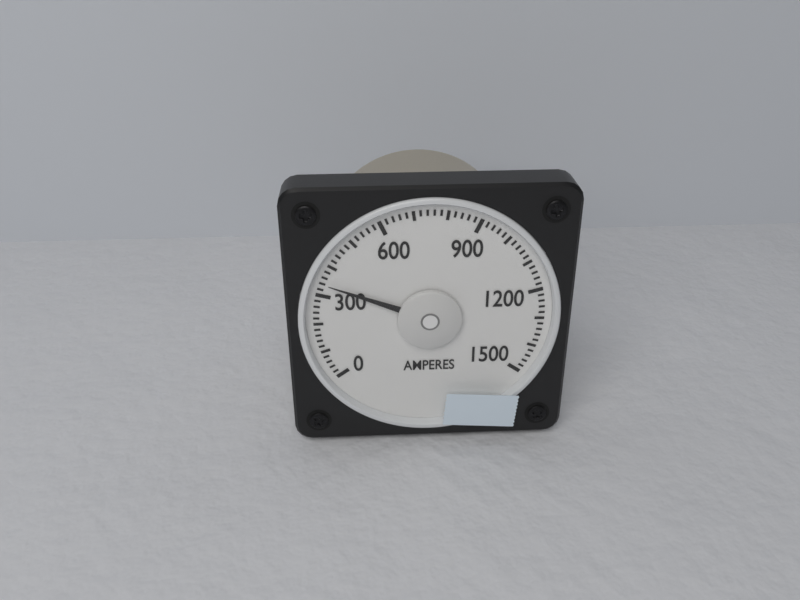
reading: 340 A
